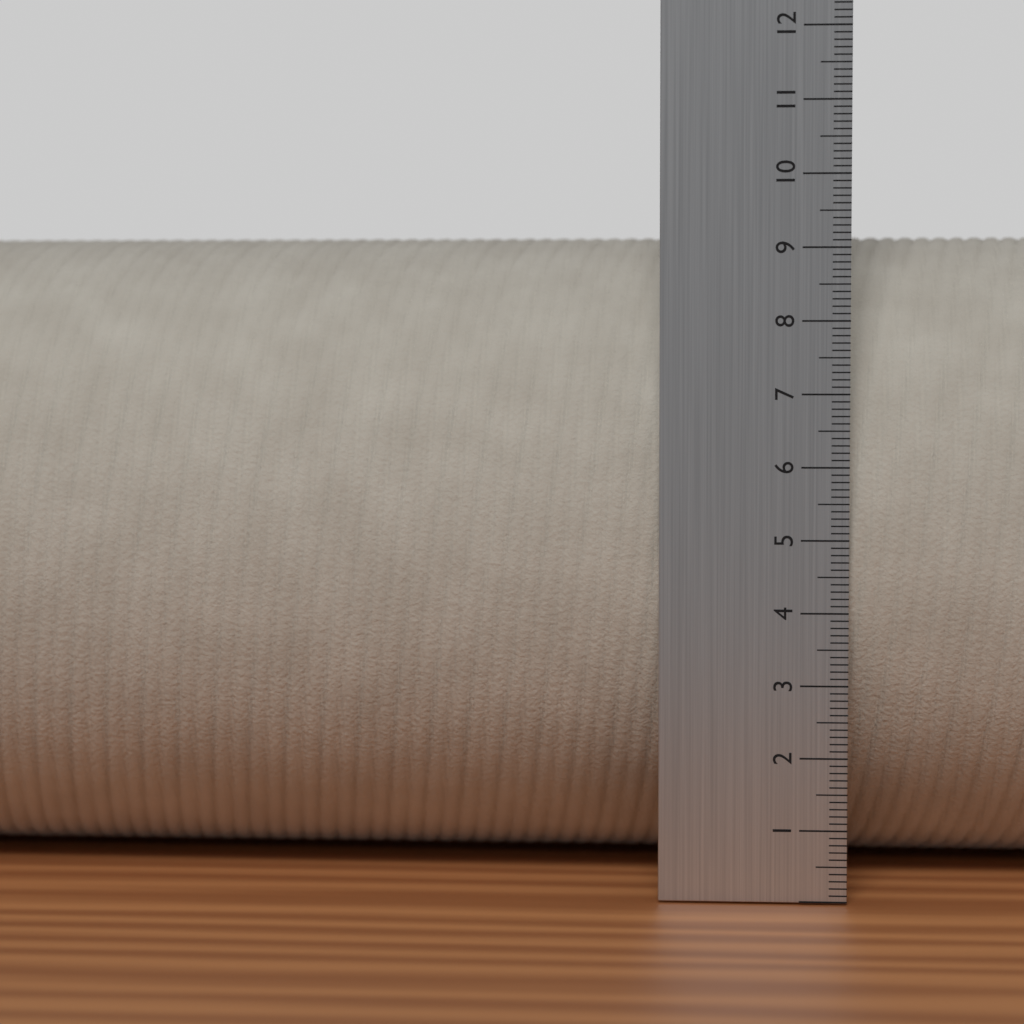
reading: 9.3 cm
